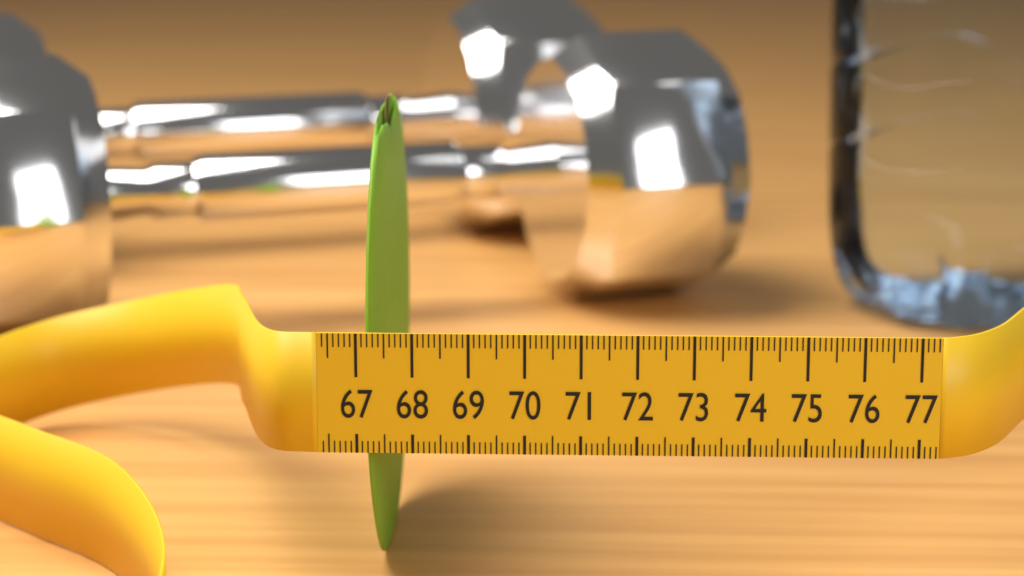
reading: 67.4 (no unit)
